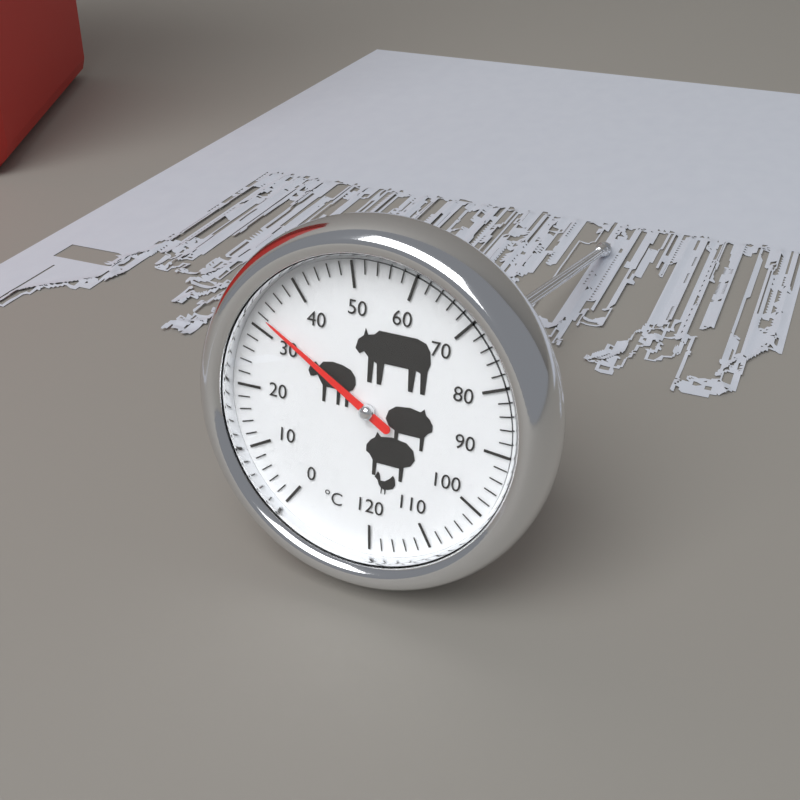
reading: 32 °C
